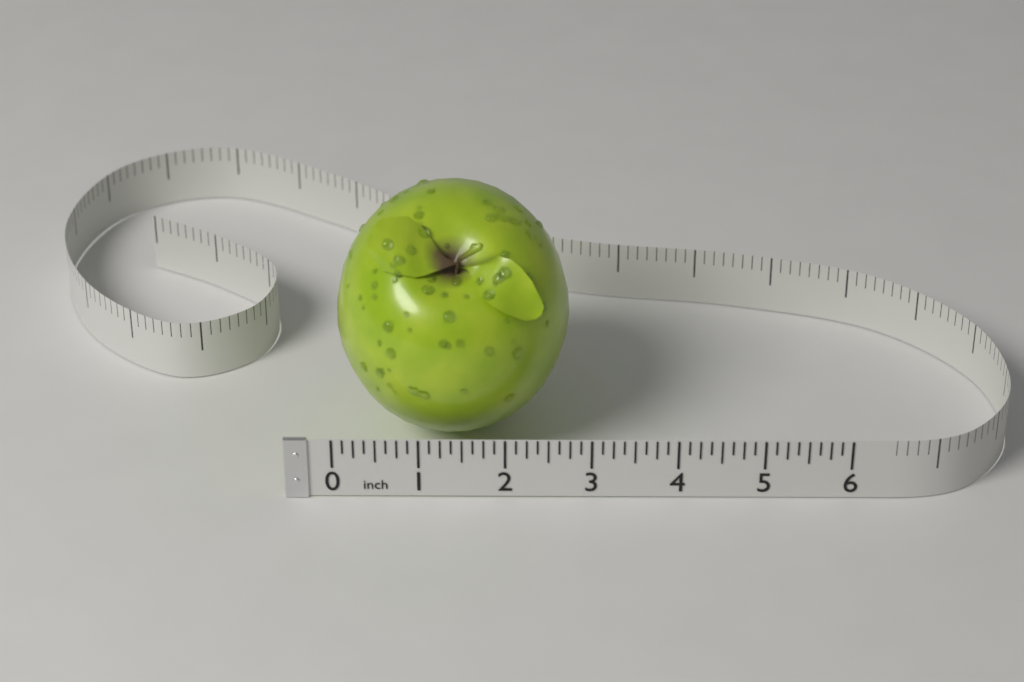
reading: 2.750 in
